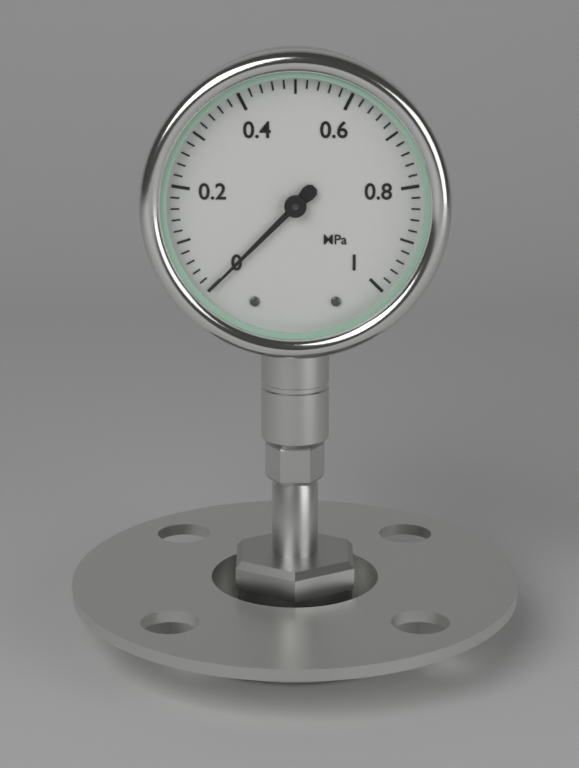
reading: 0.00 MPa
